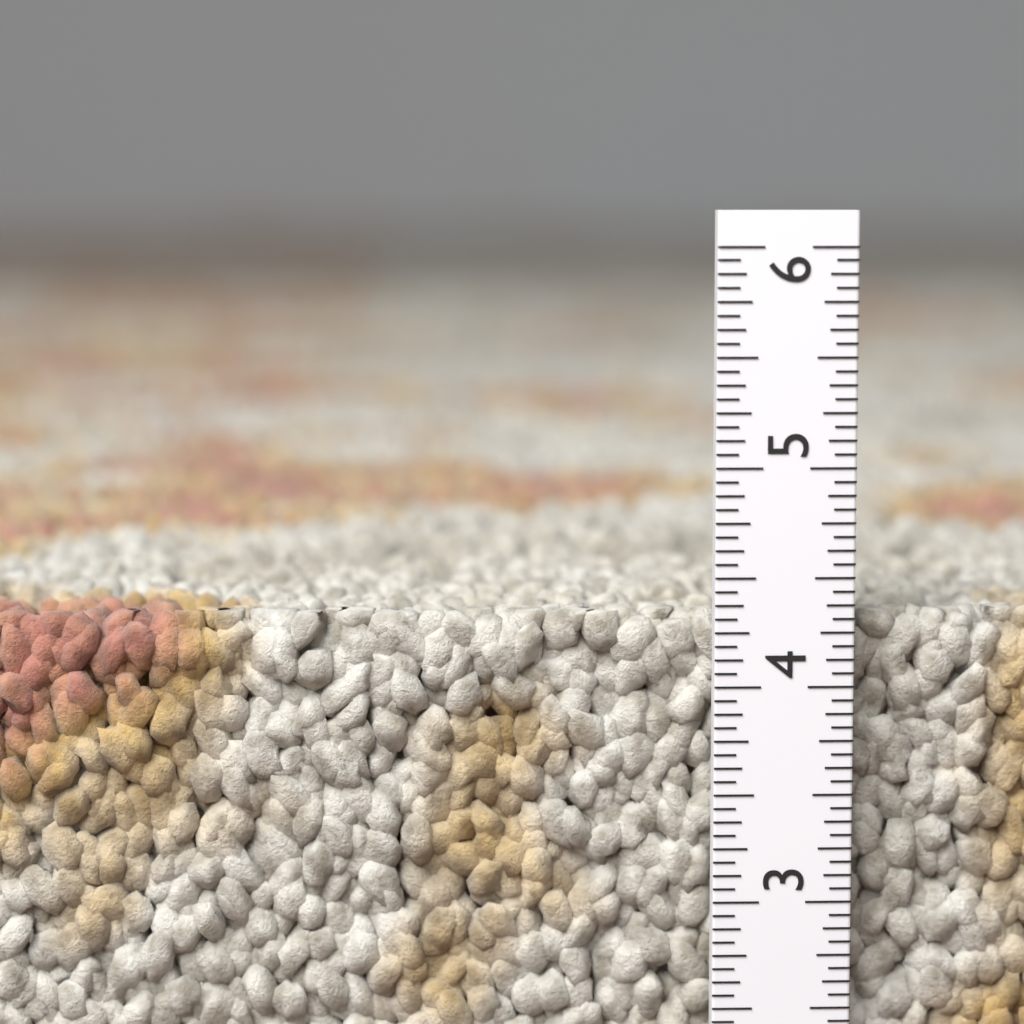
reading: 4.3125 in
